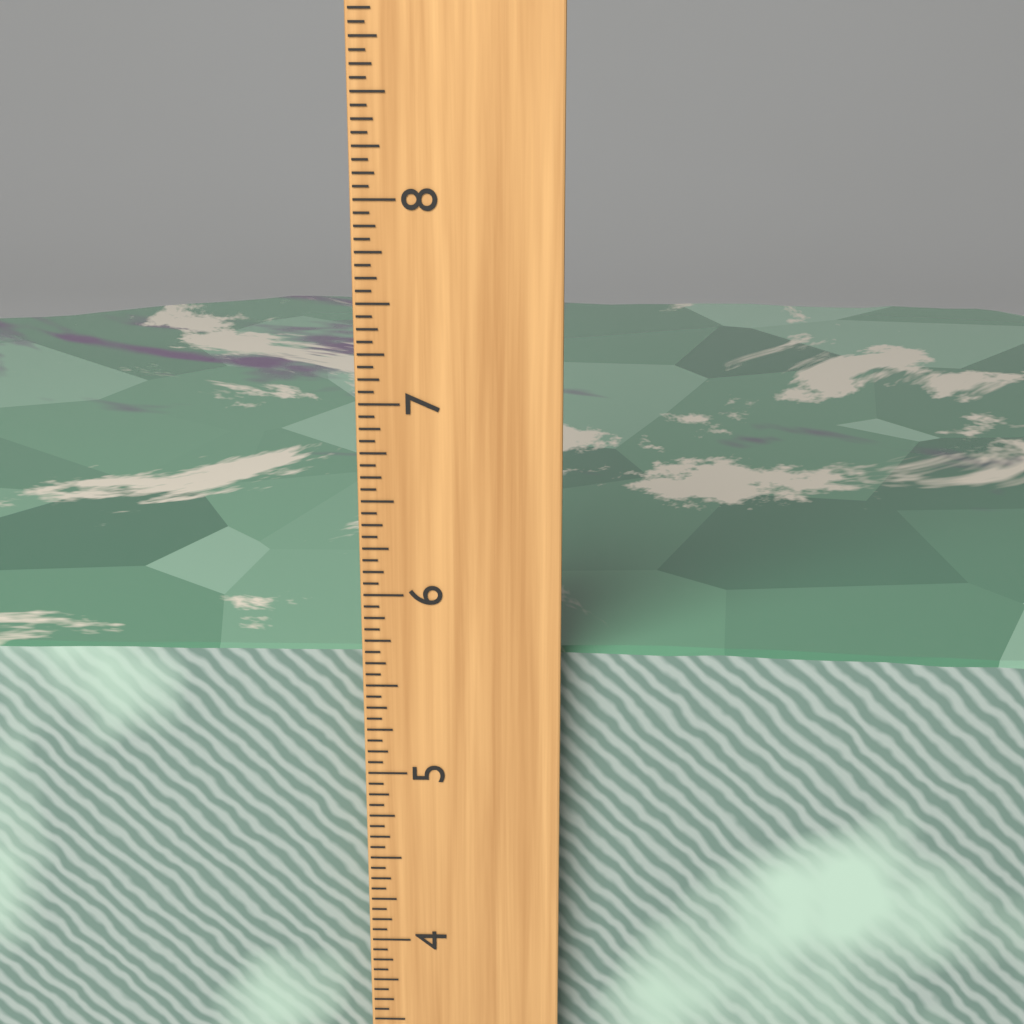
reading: 5.6250 inch
